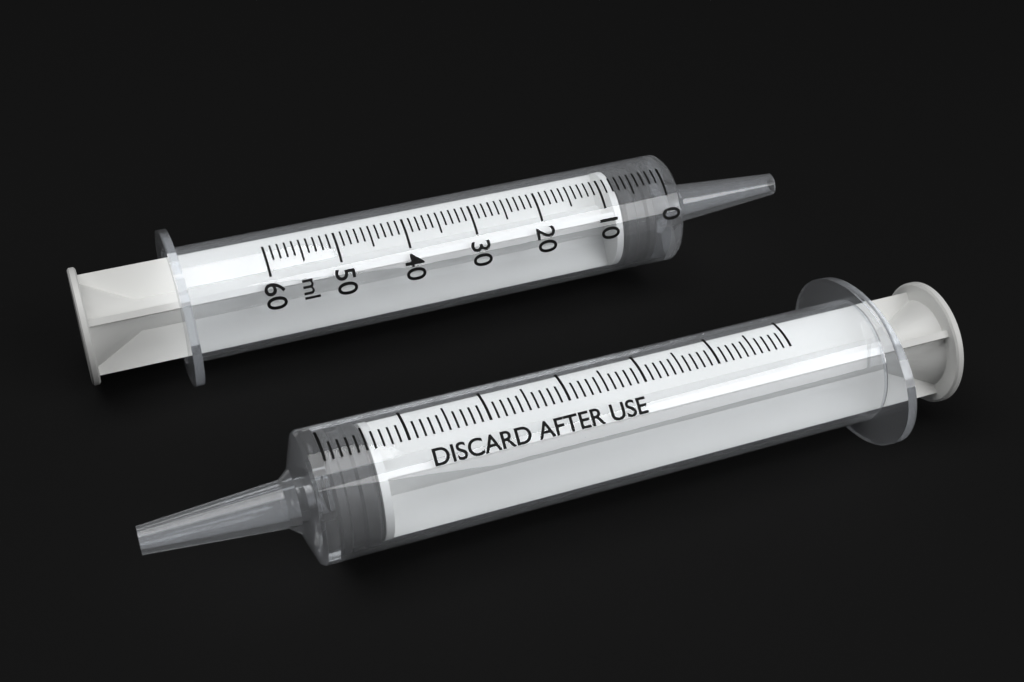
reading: 2 ml
